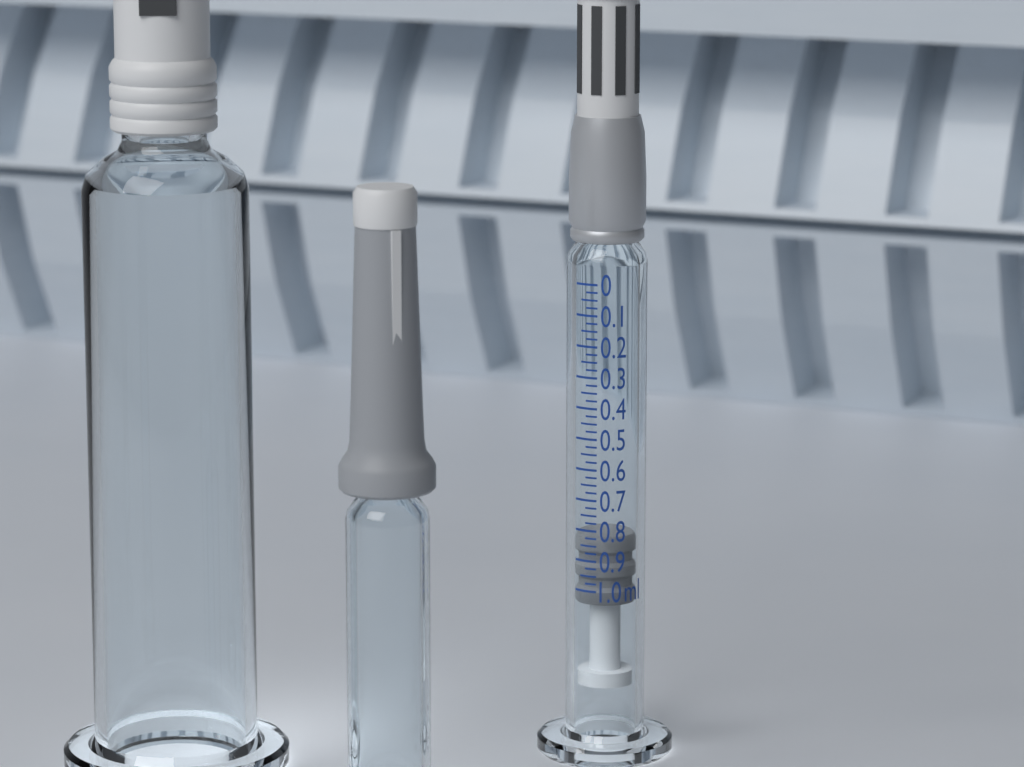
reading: 0.825 ml
